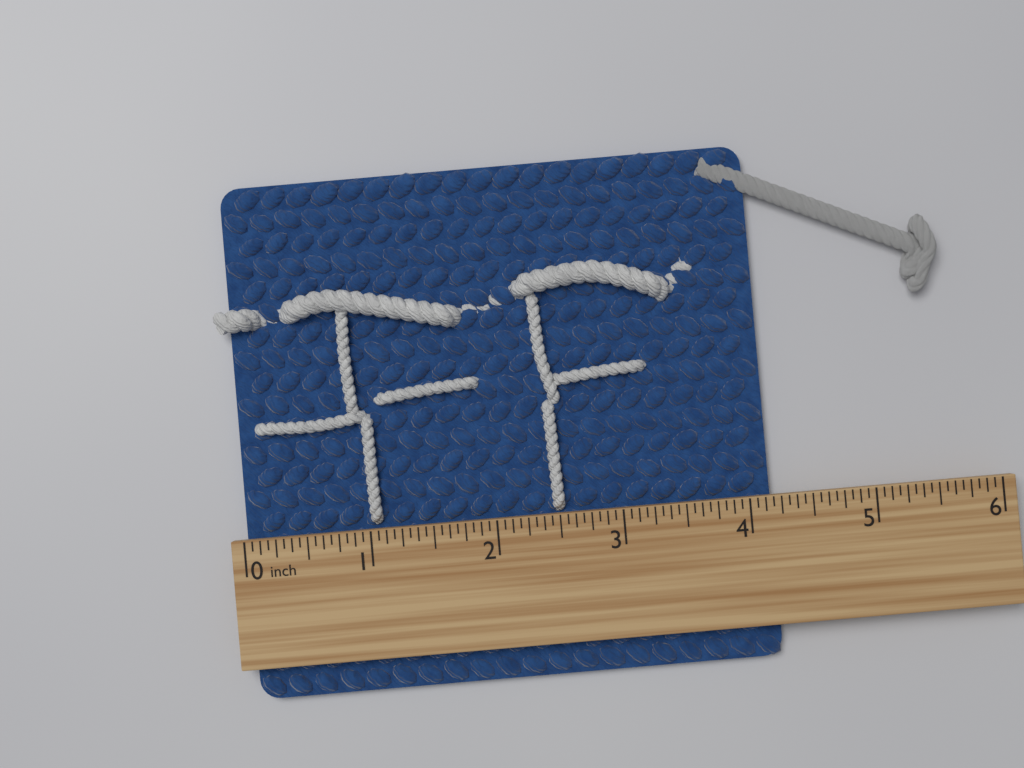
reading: 4.1875 inch
